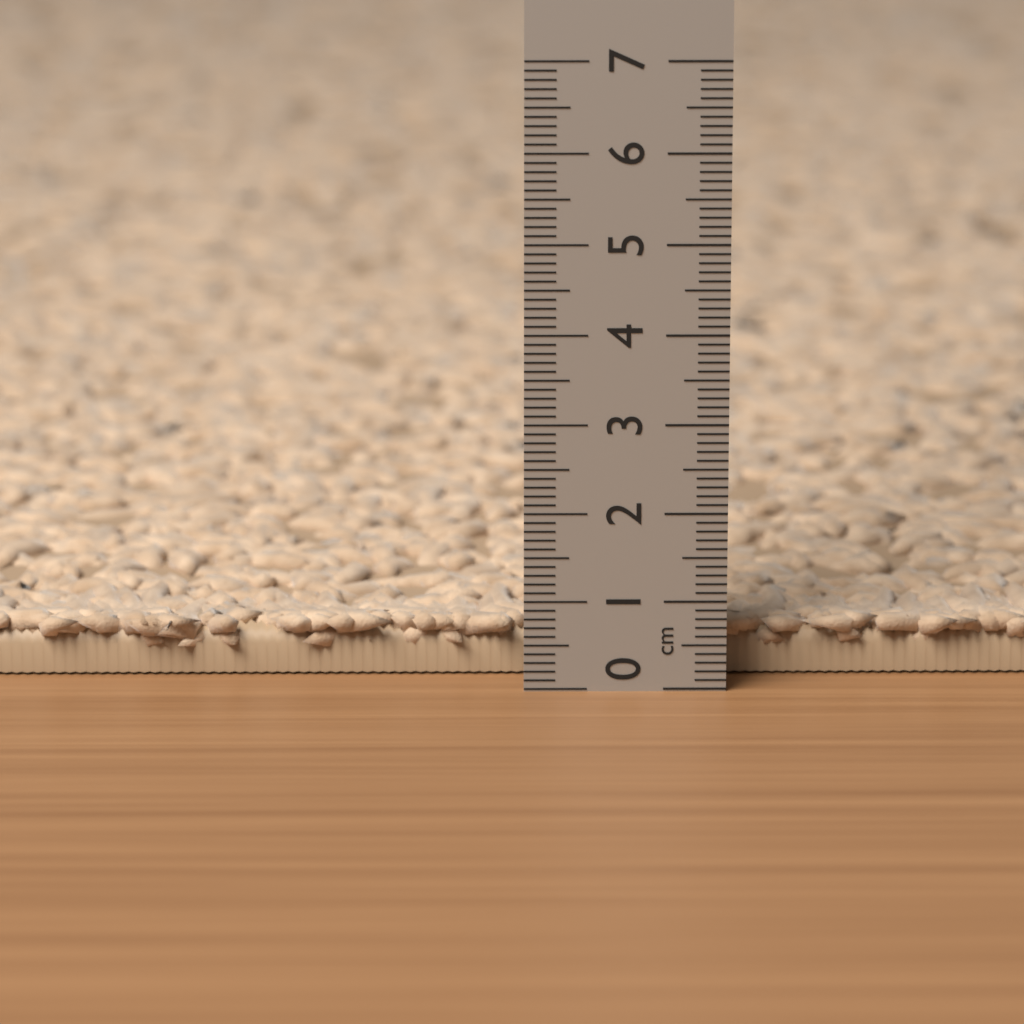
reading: 0.7 cm
